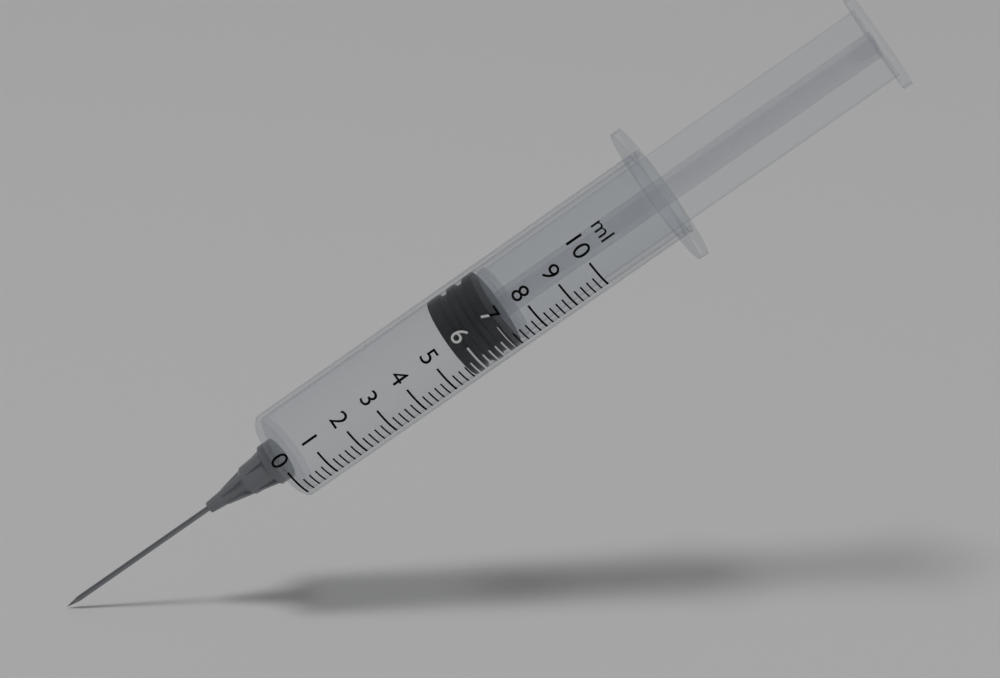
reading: 5.6 ml
